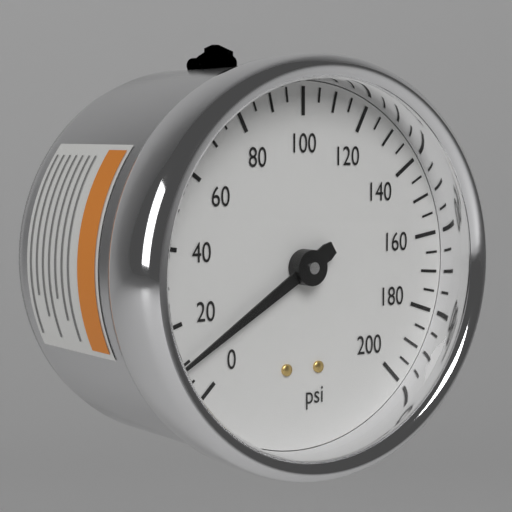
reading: 10 psi
